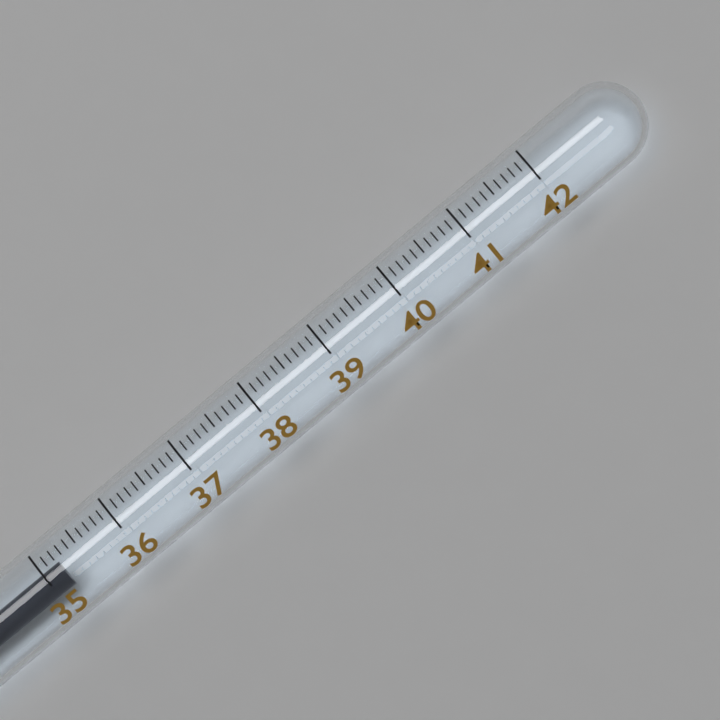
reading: 35.2 (no unit)
